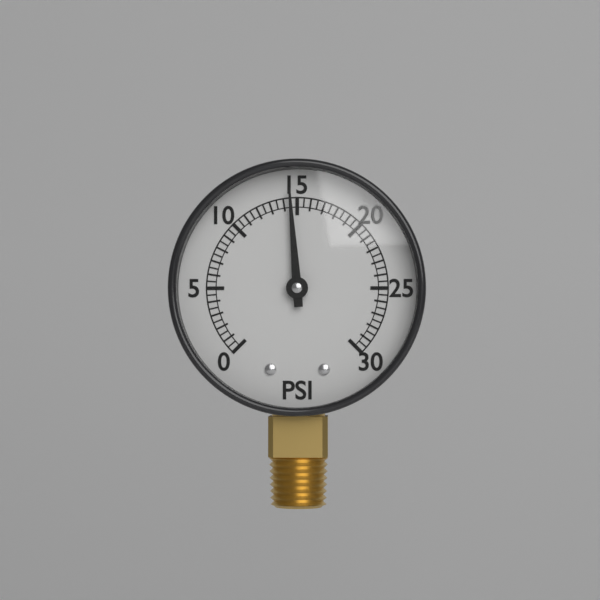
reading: 14.5 psi
